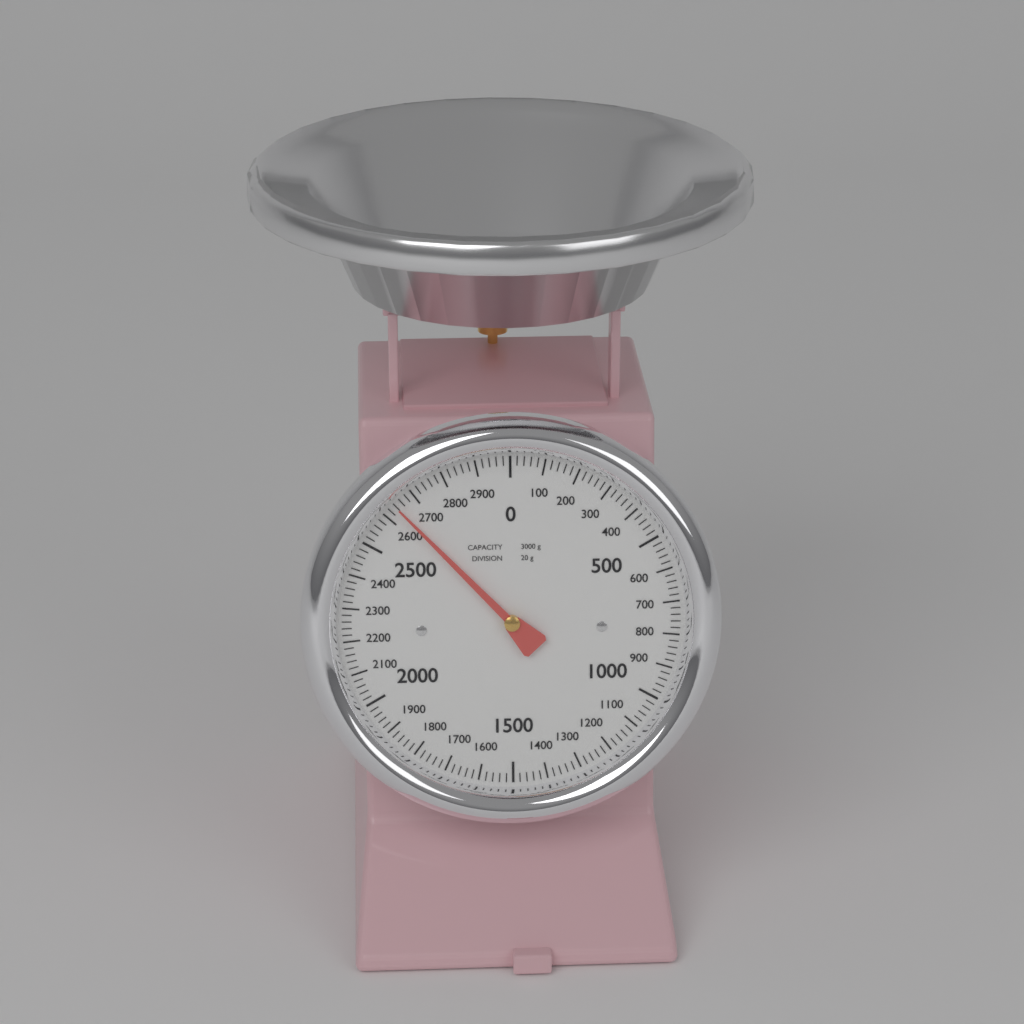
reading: 2640 g
